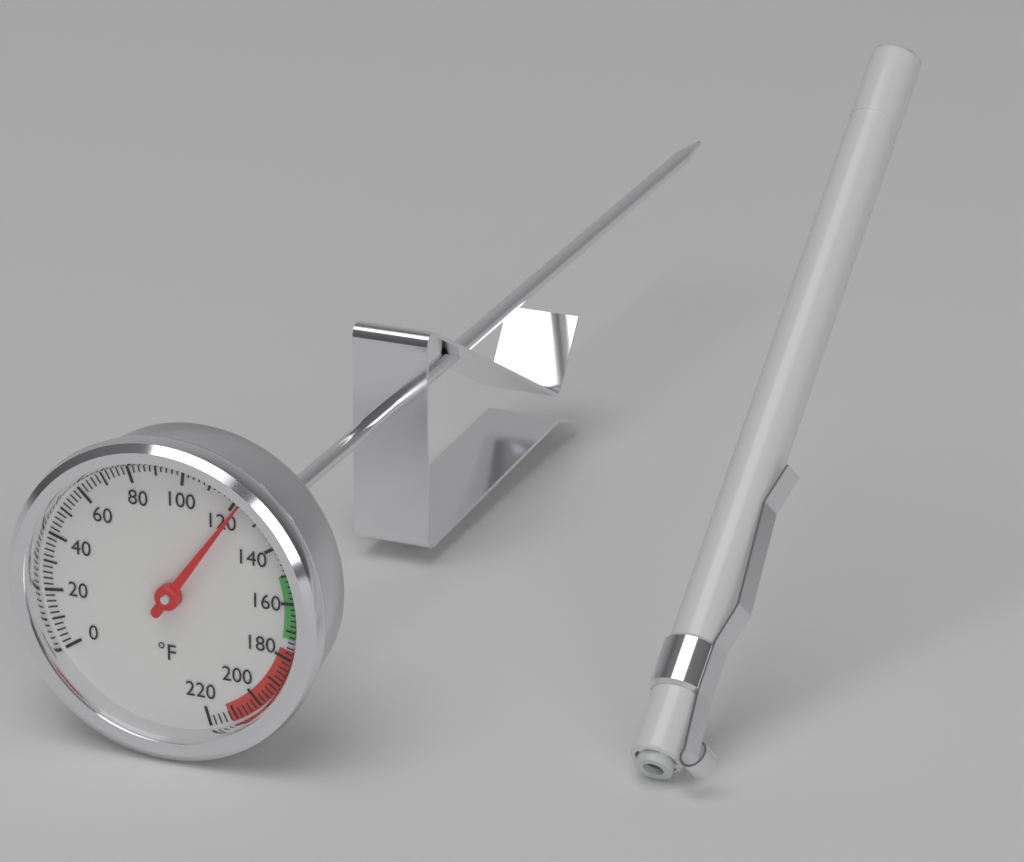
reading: 122 °F
